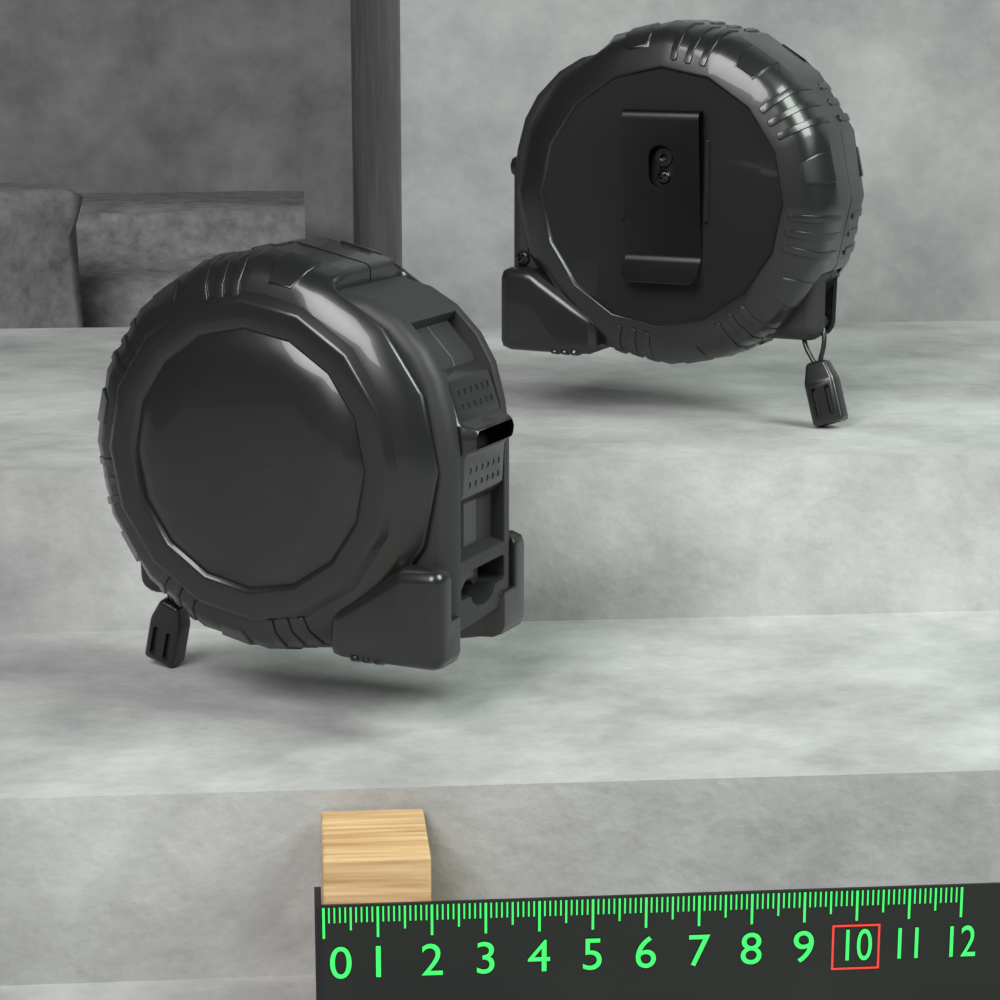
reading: 2.0 (no unit)
